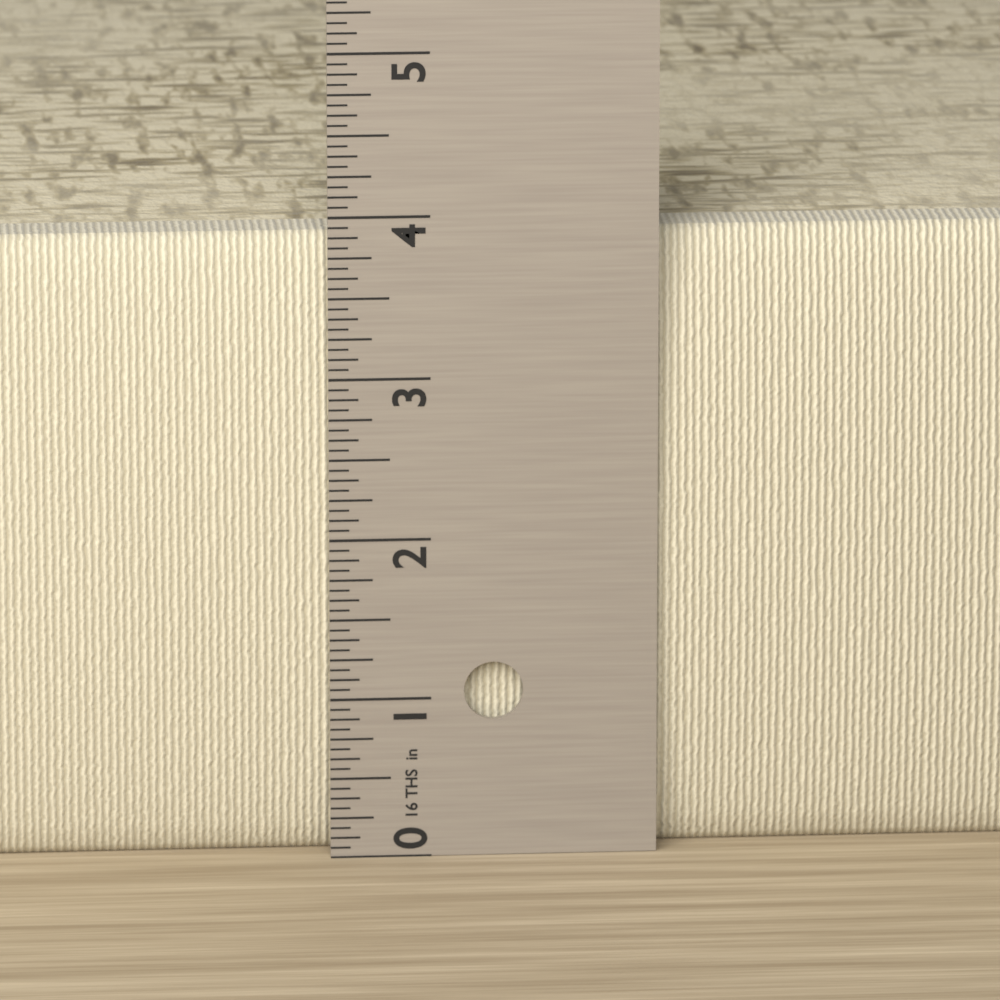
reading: 3.8750 in
